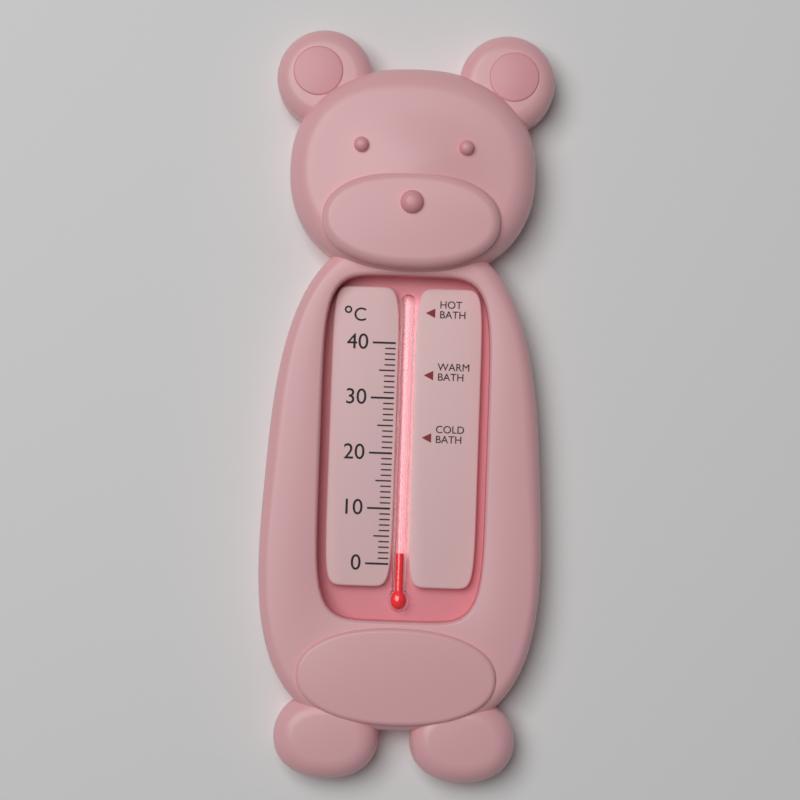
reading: 2 °C
